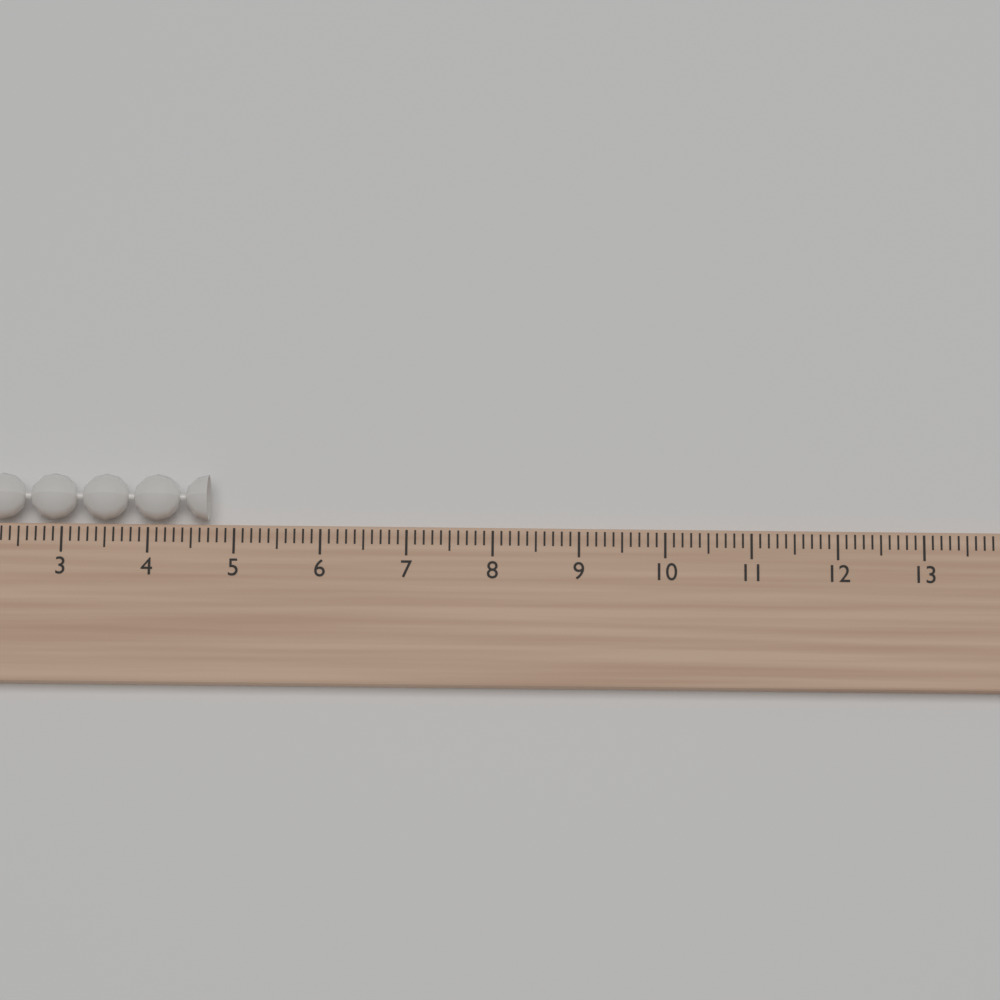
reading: 4.7 (no unit)
